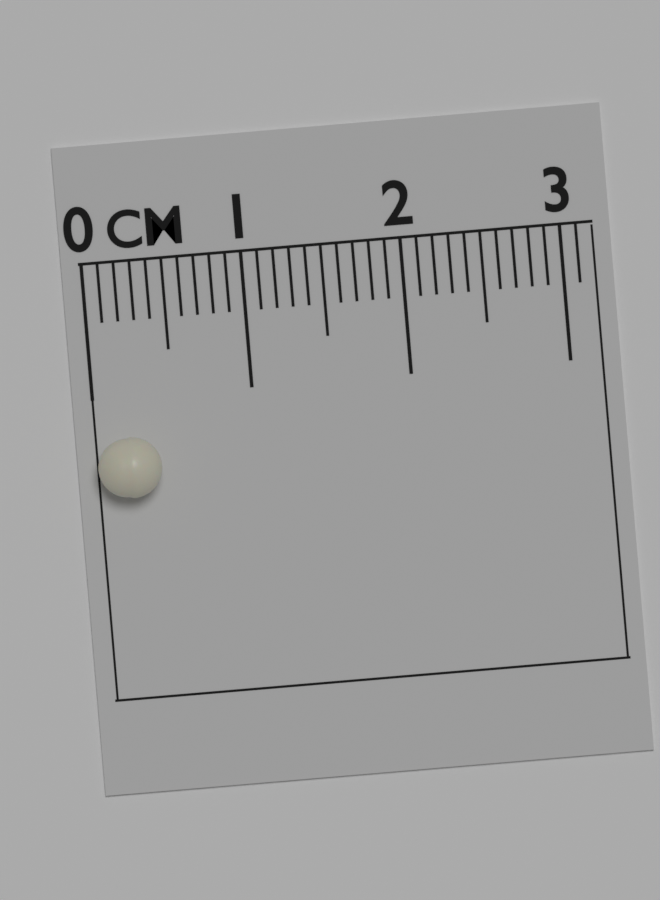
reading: 0.4 cm
